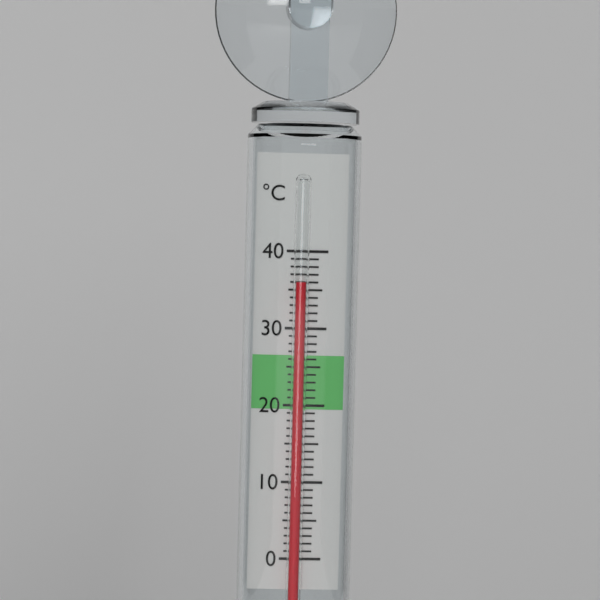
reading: 36 °C
